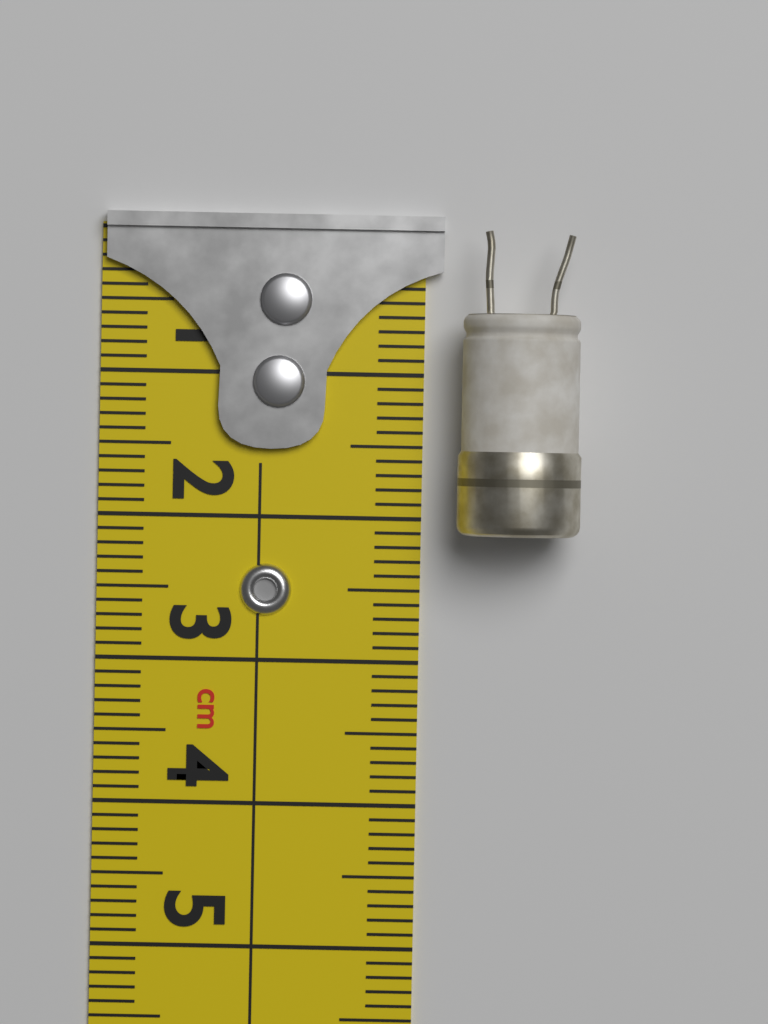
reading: 2.1 cm
